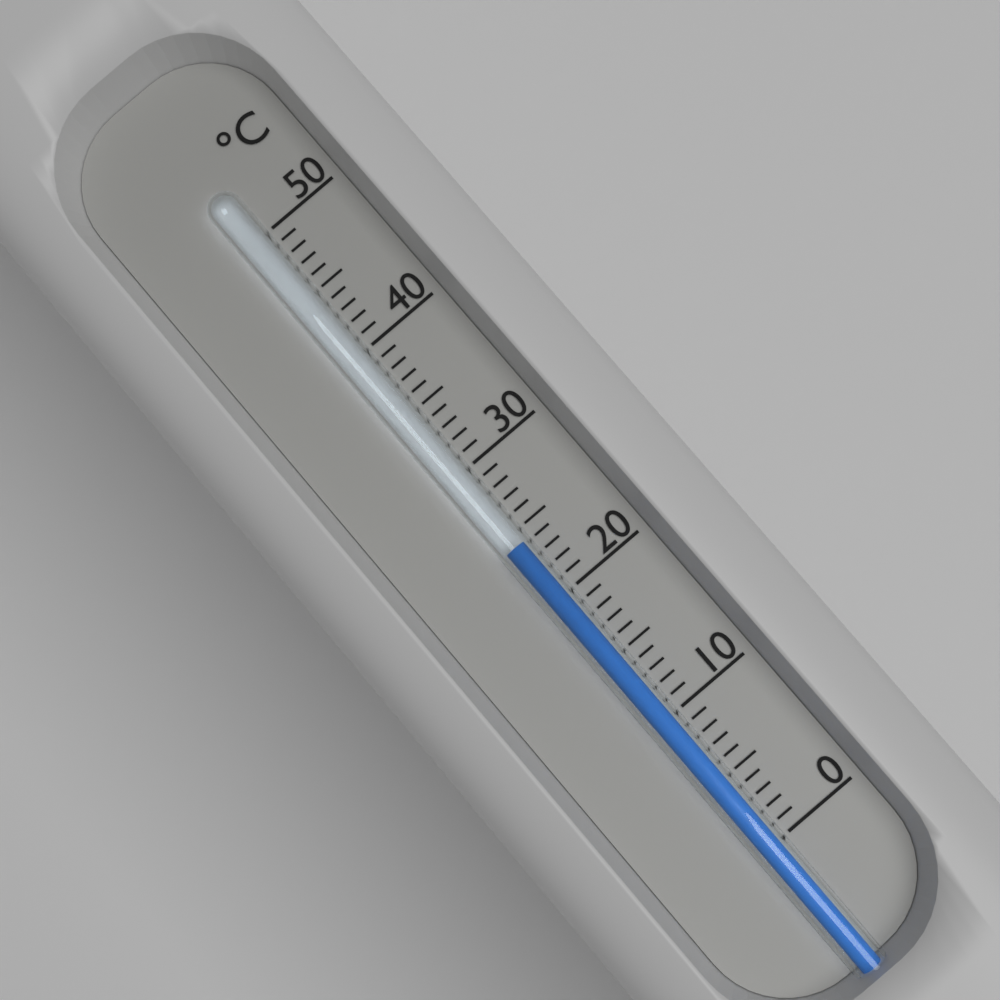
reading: 24 °C
